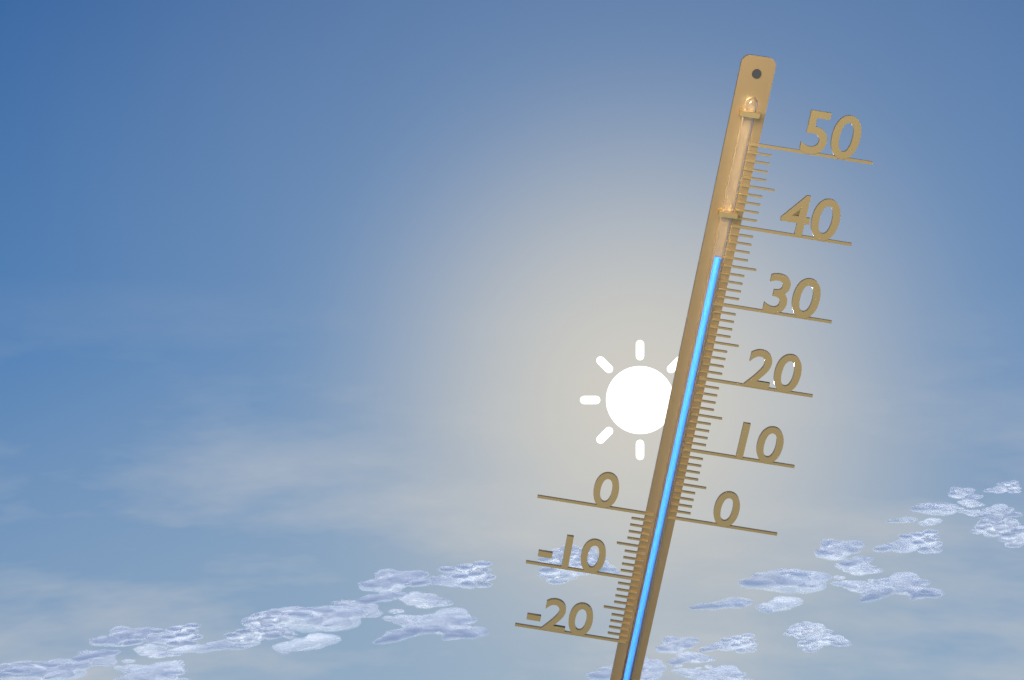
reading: 36 (no unit)
